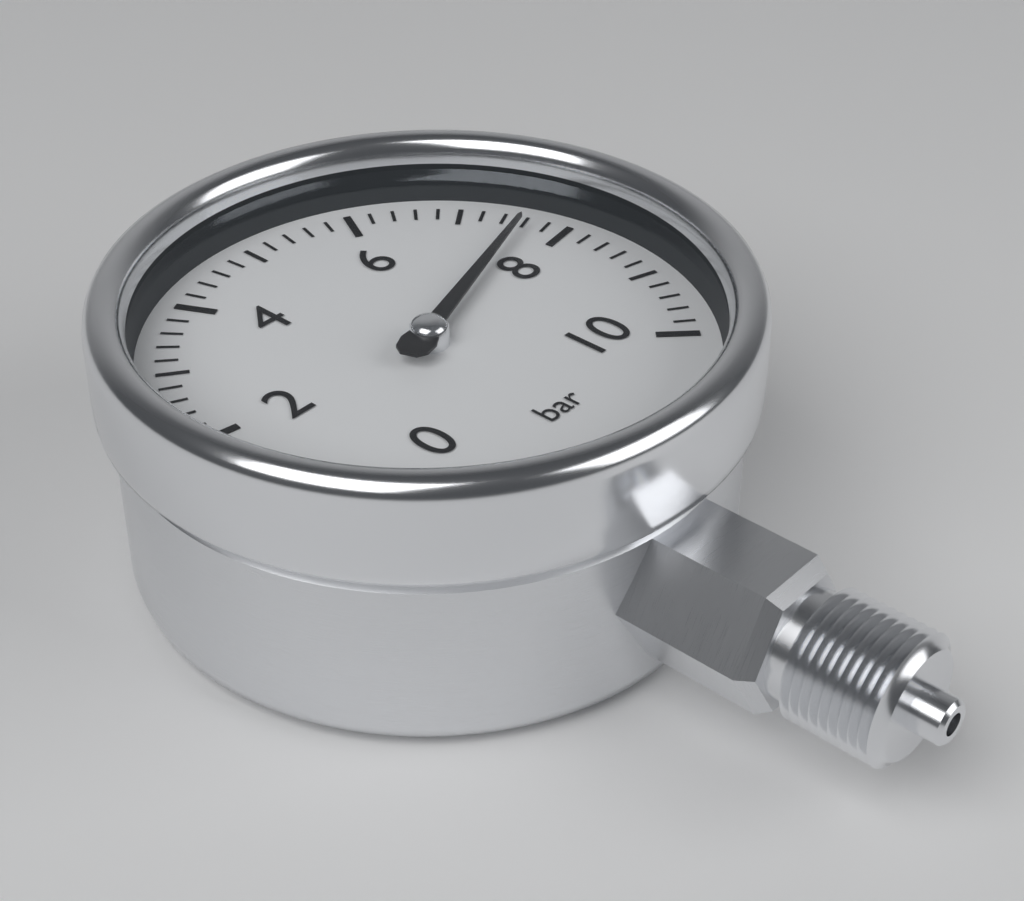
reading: 7.6 bar
